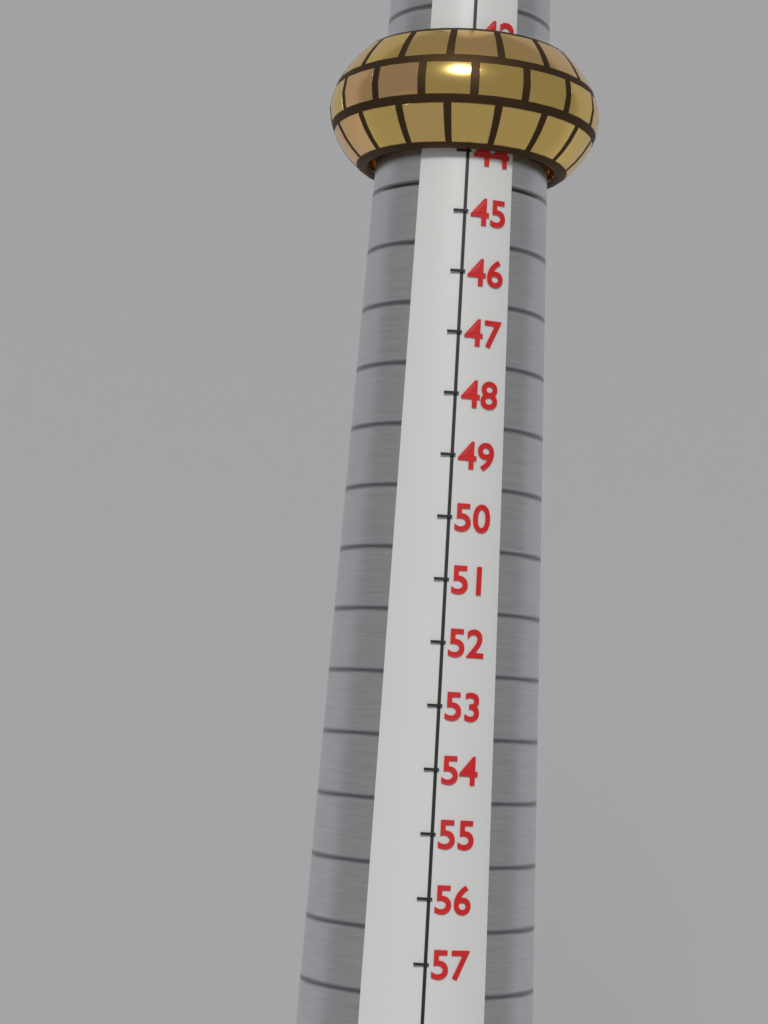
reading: 44 (no unit)
